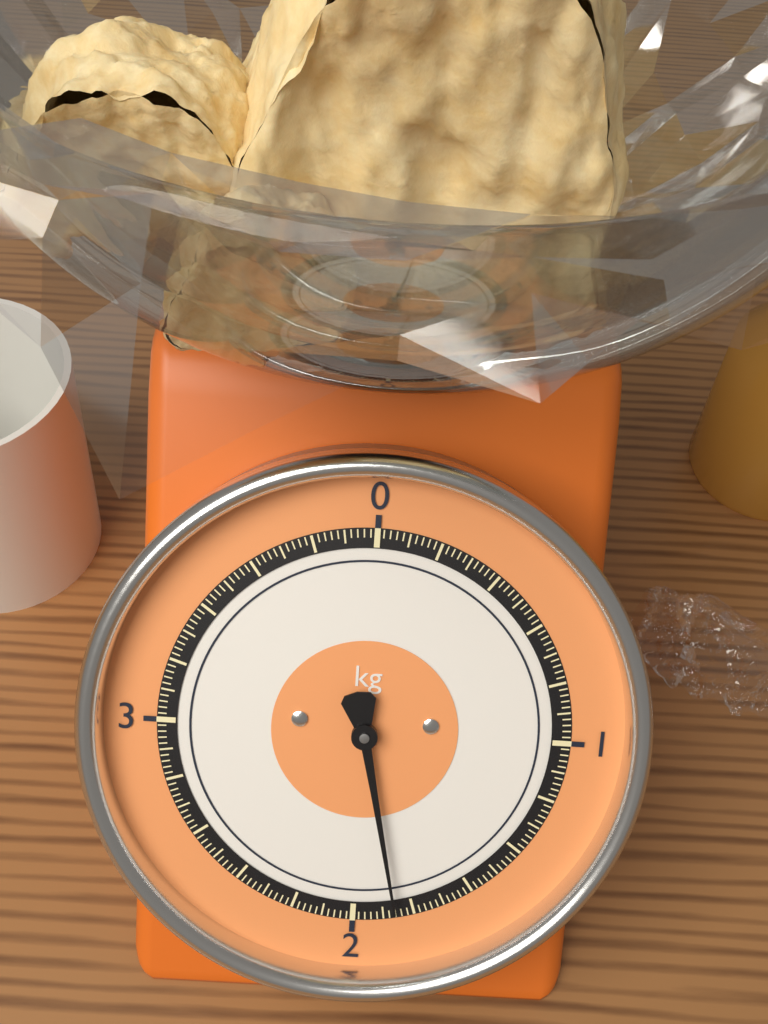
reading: 1.86 kg
